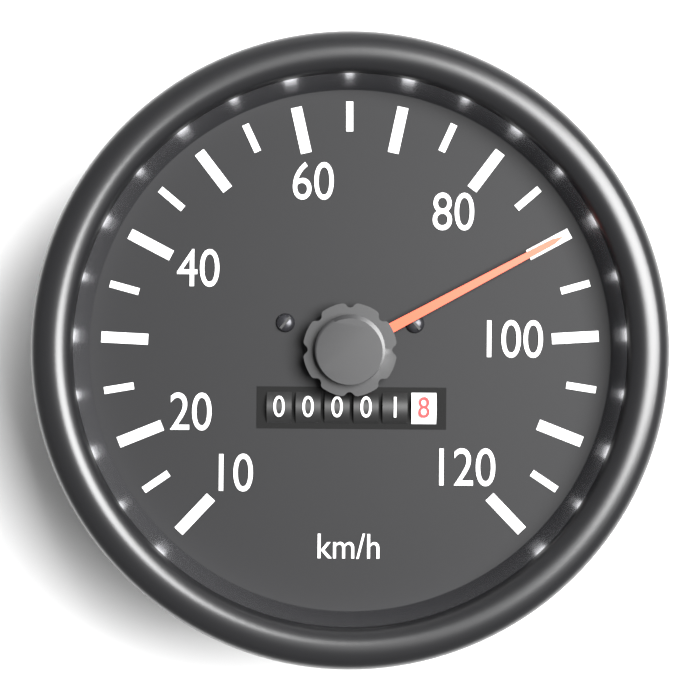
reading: 90 km/h
